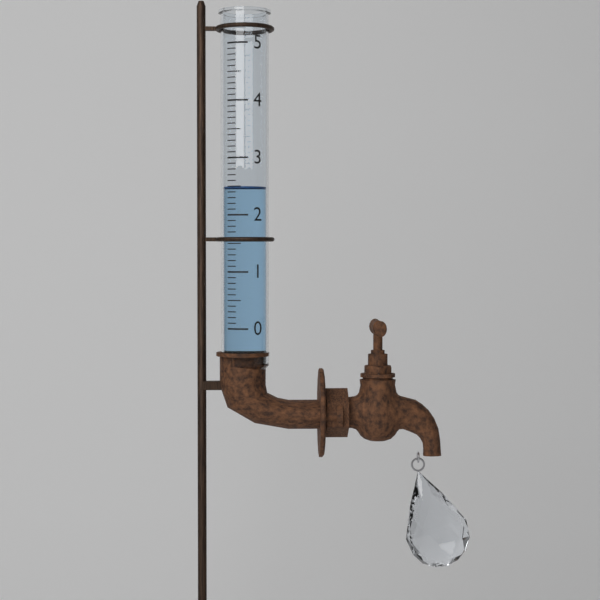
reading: 2.5 (no unit)
